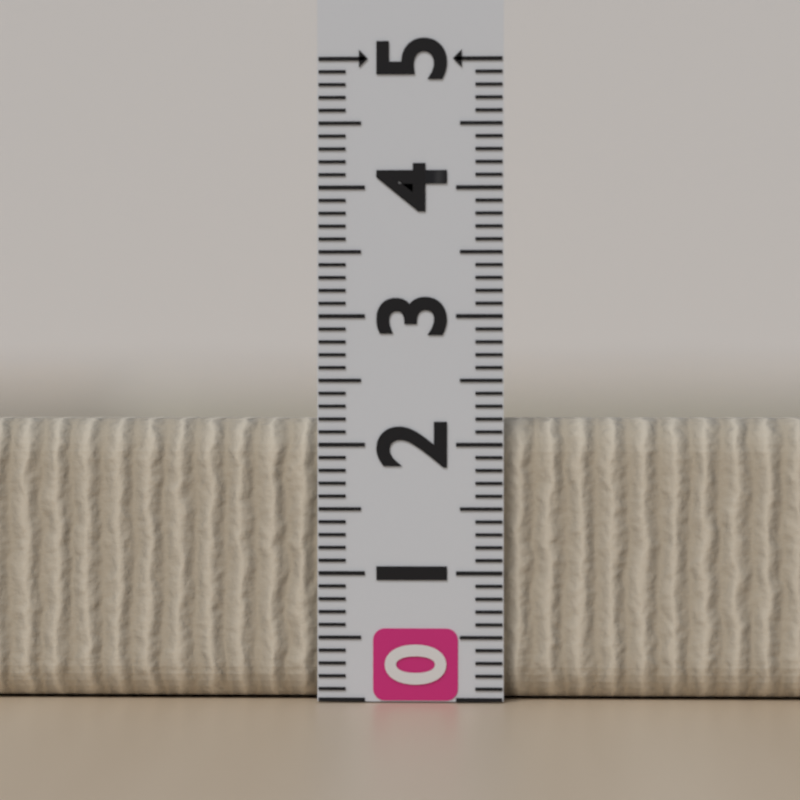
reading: 2.2 (no unit)
